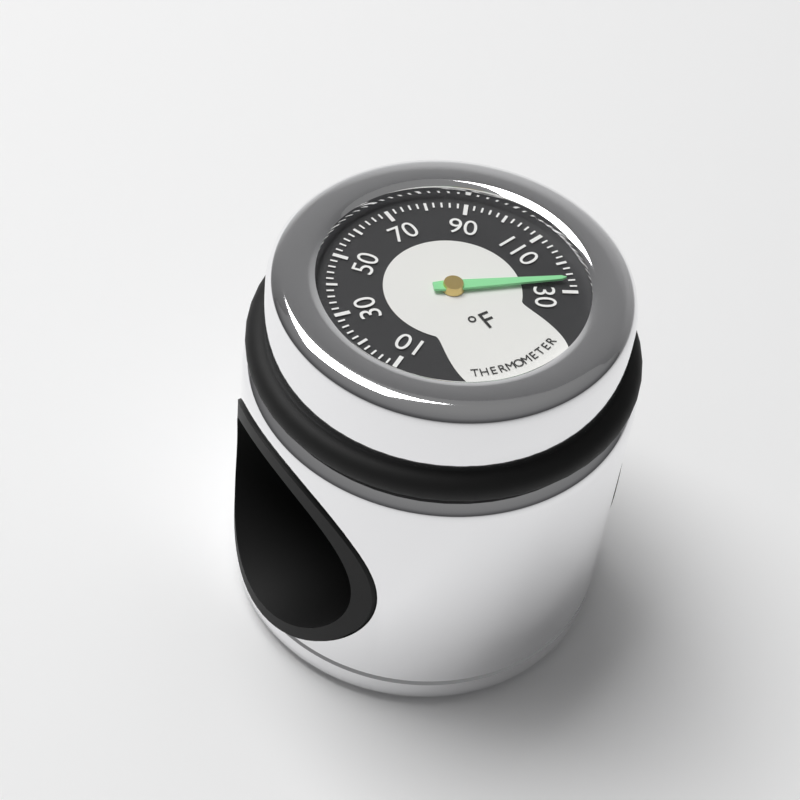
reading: 126 °F
